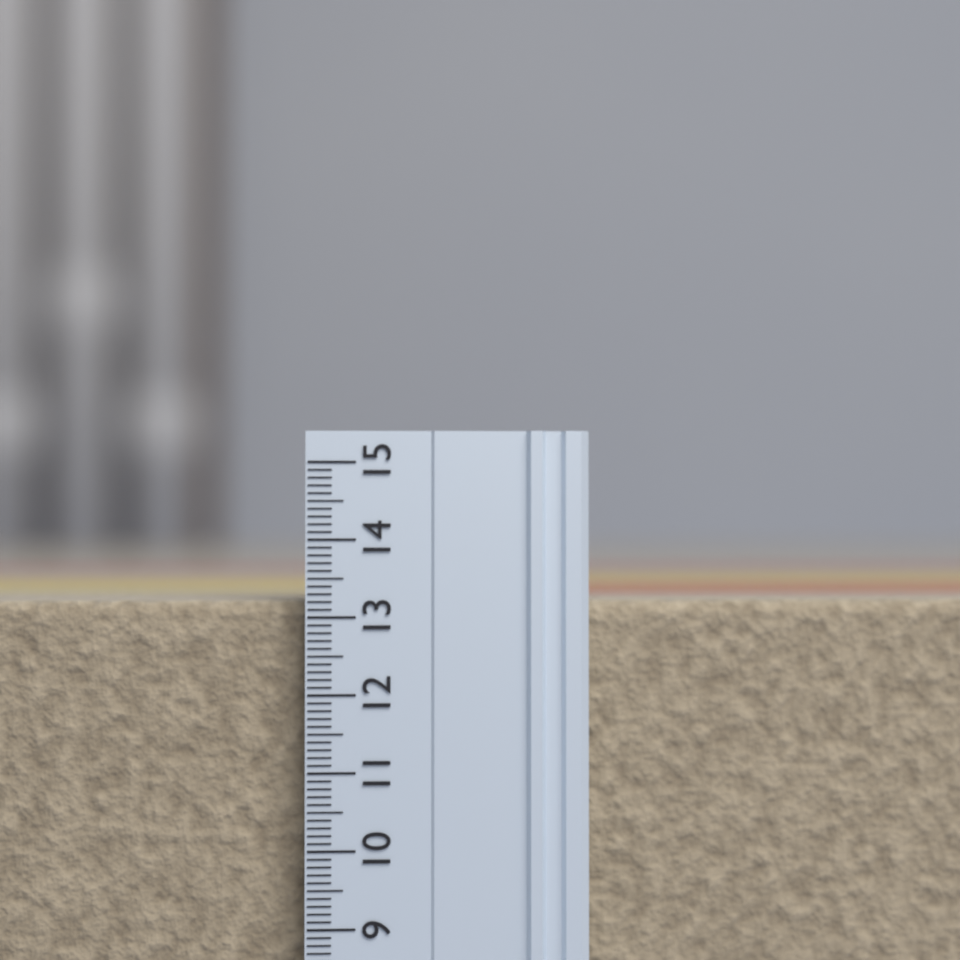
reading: 13.2 (no unit)
